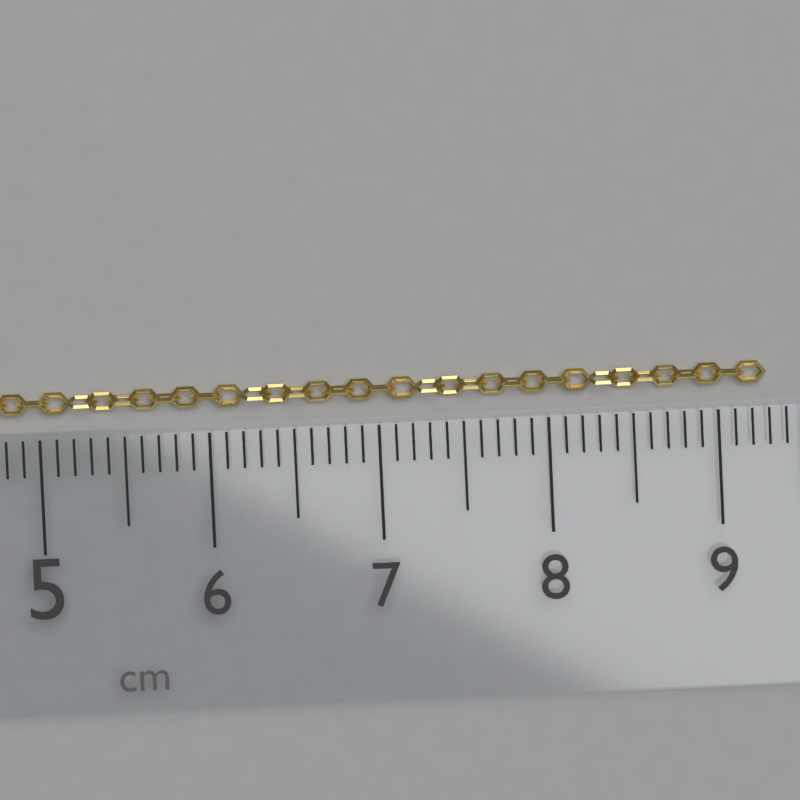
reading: 9.3 cm
